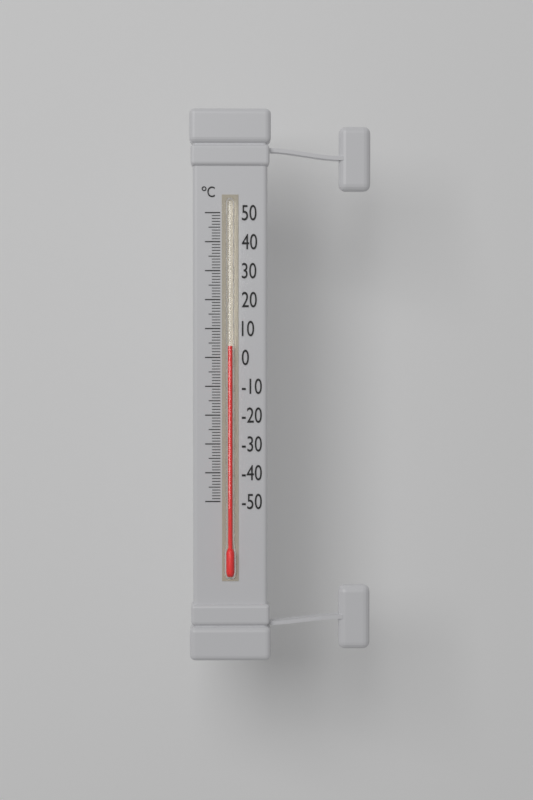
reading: 4 °C
